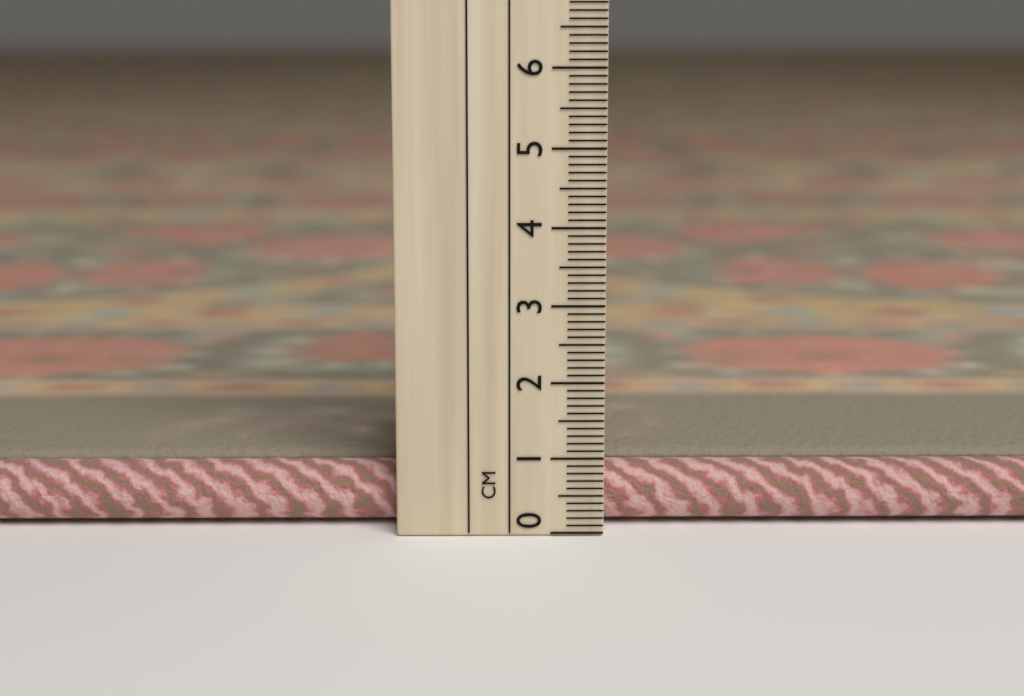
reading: 0.8 cm
